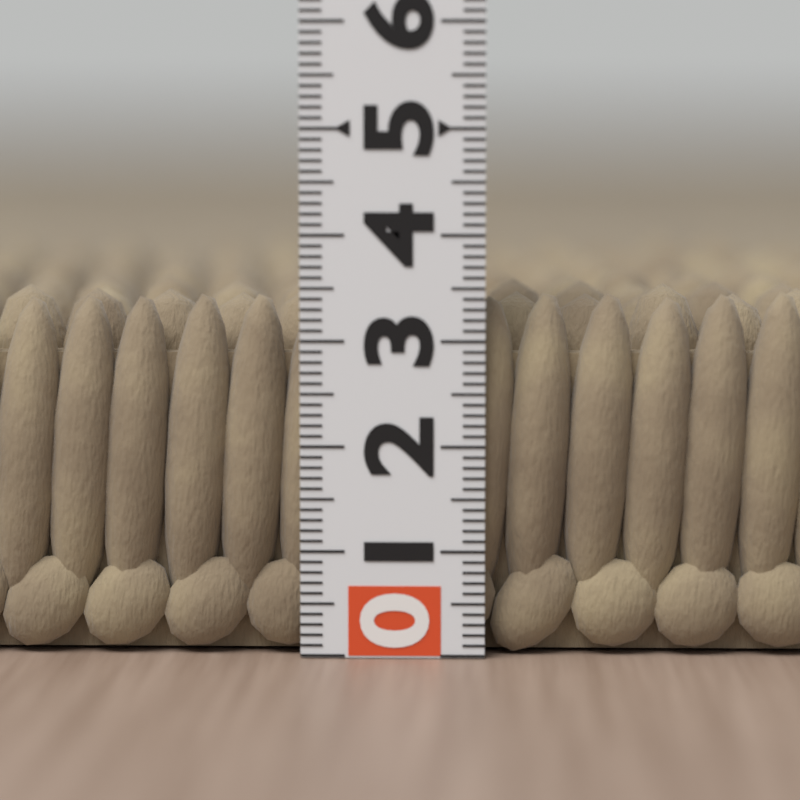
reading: 3.5 (no unit)
